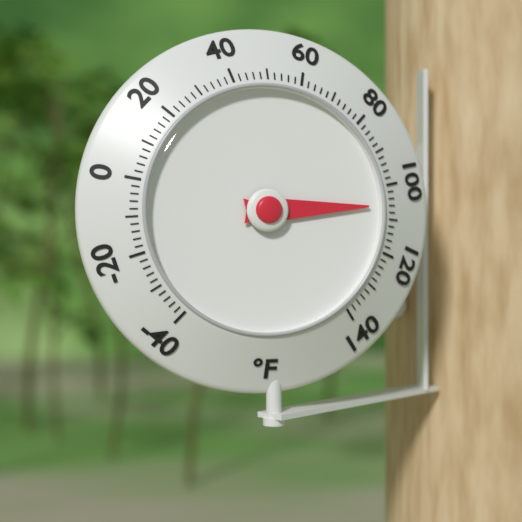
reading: 106 °F
